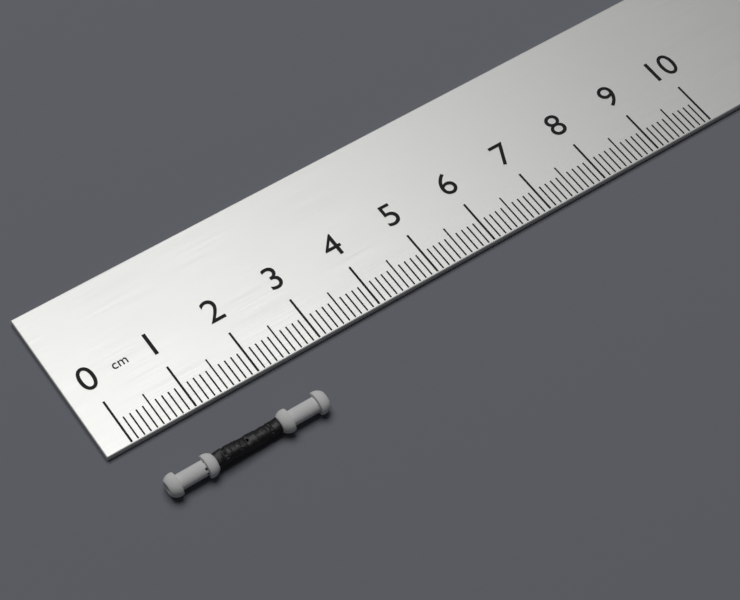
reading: 2.5 cm
